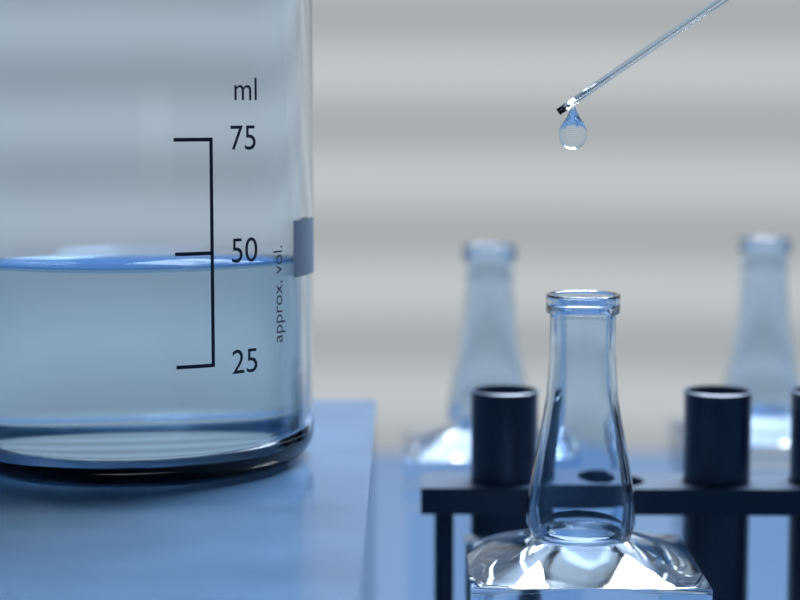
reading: 47 ml
